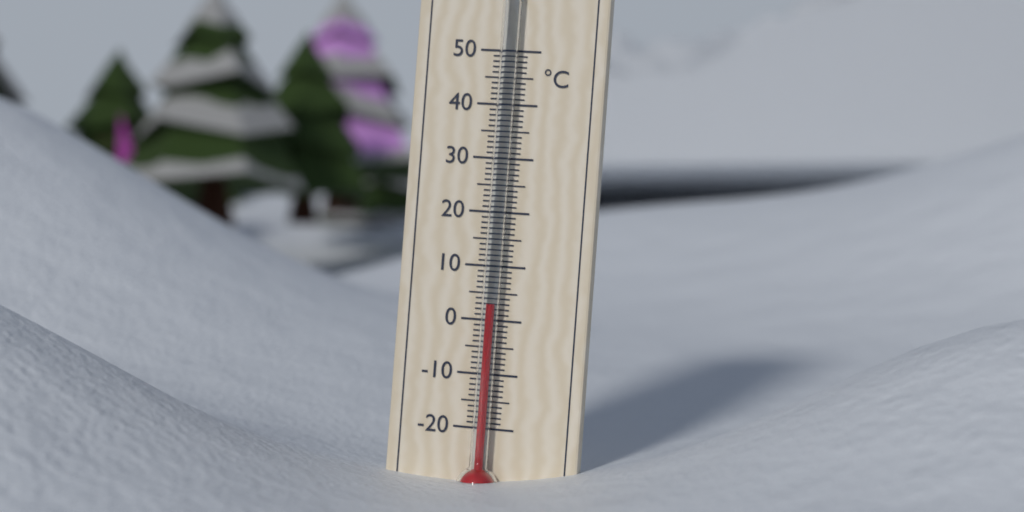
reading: 3 °C
